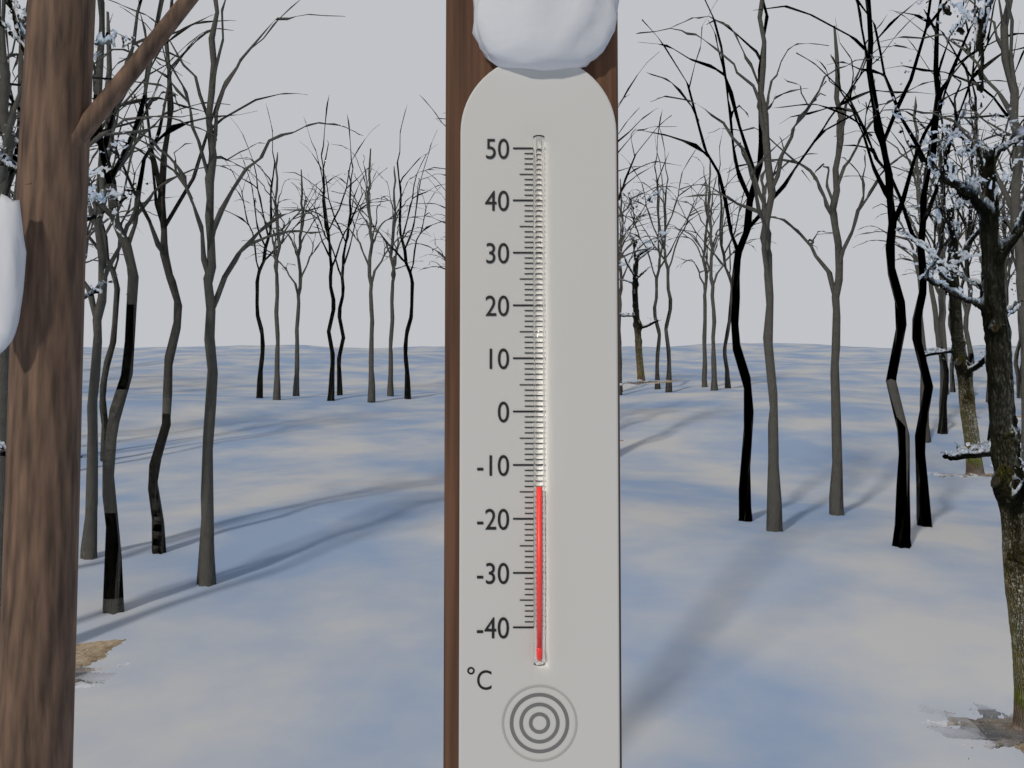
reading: -14 °C
